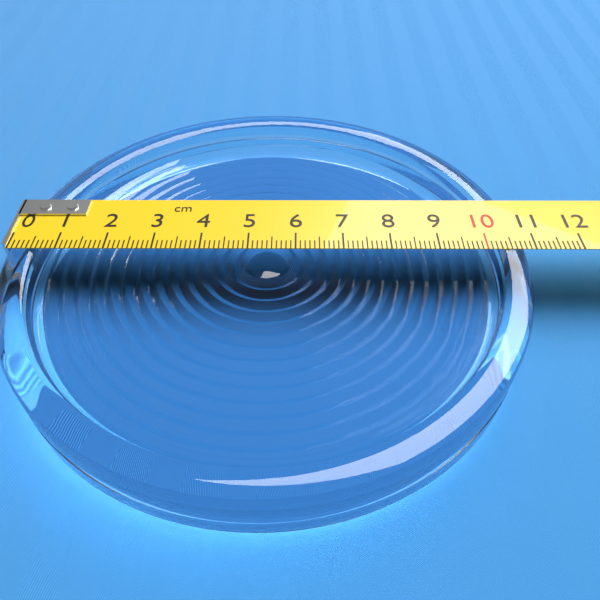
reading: 10.8 cm
